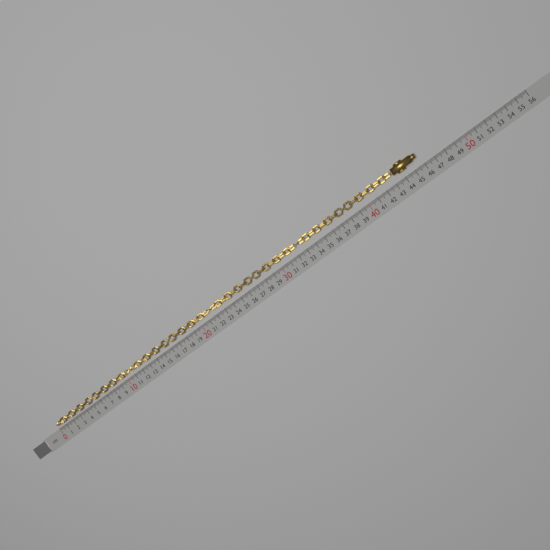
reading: 45.7 cm
